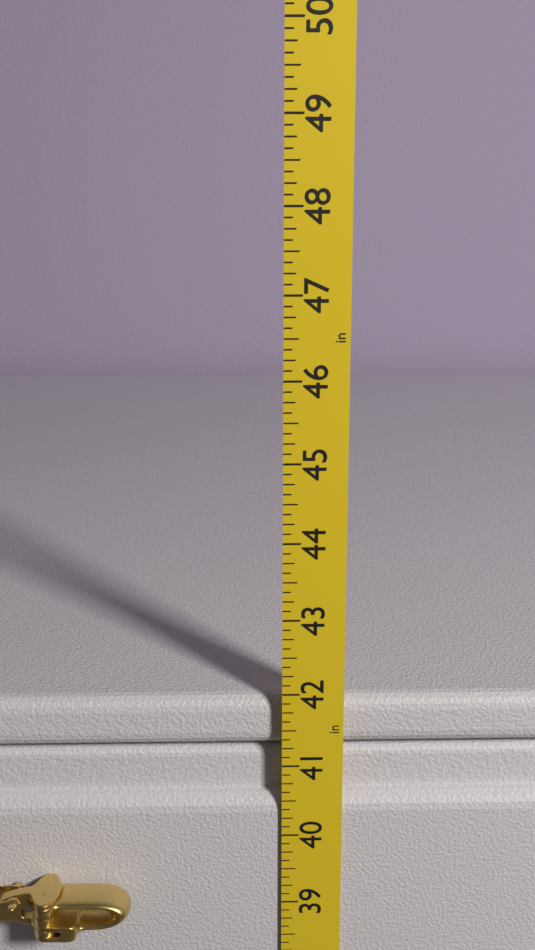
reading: 41.875 in
